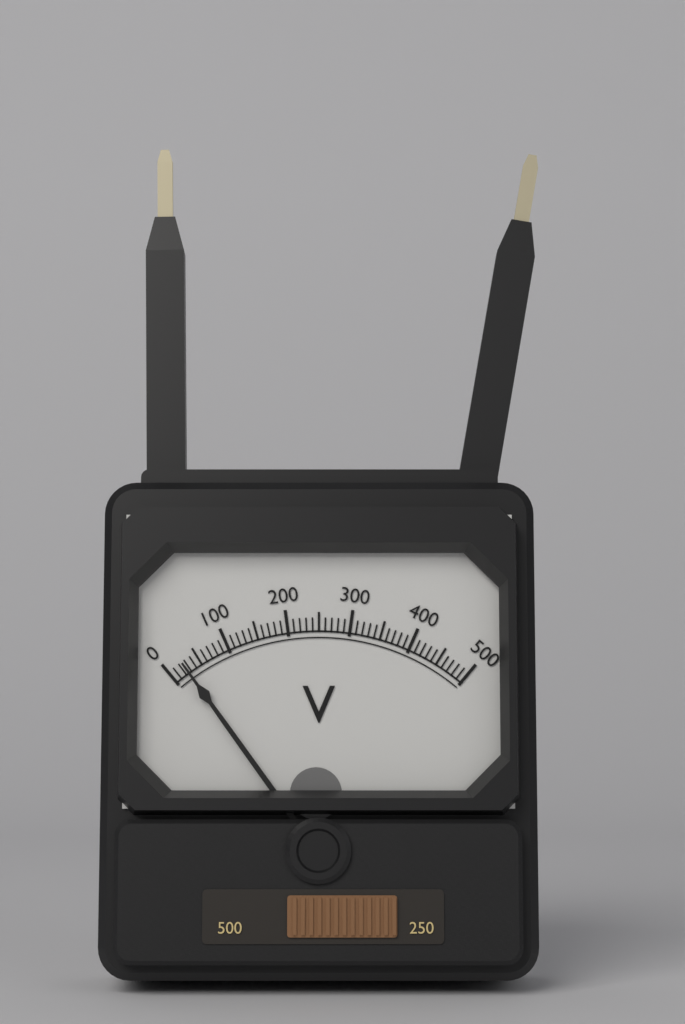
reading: 25 V
